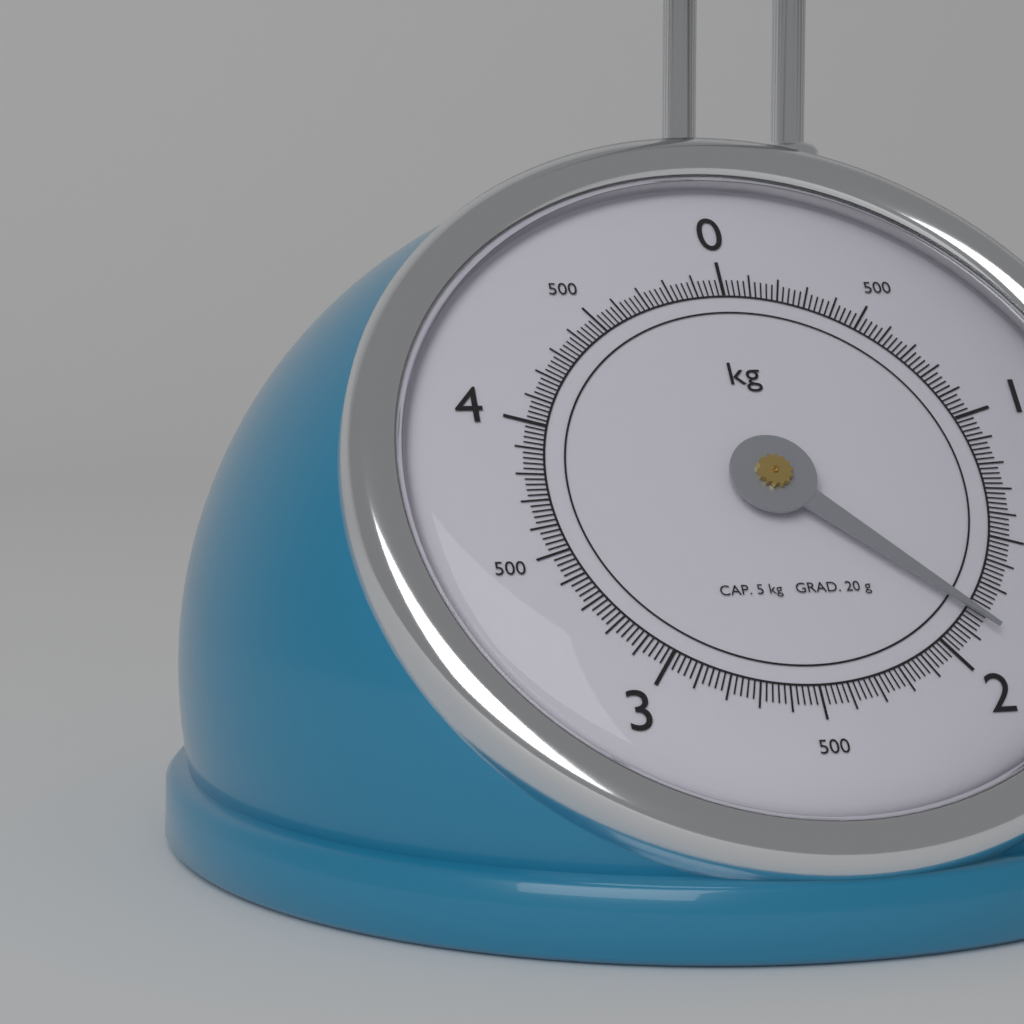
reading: 1.84 kg
